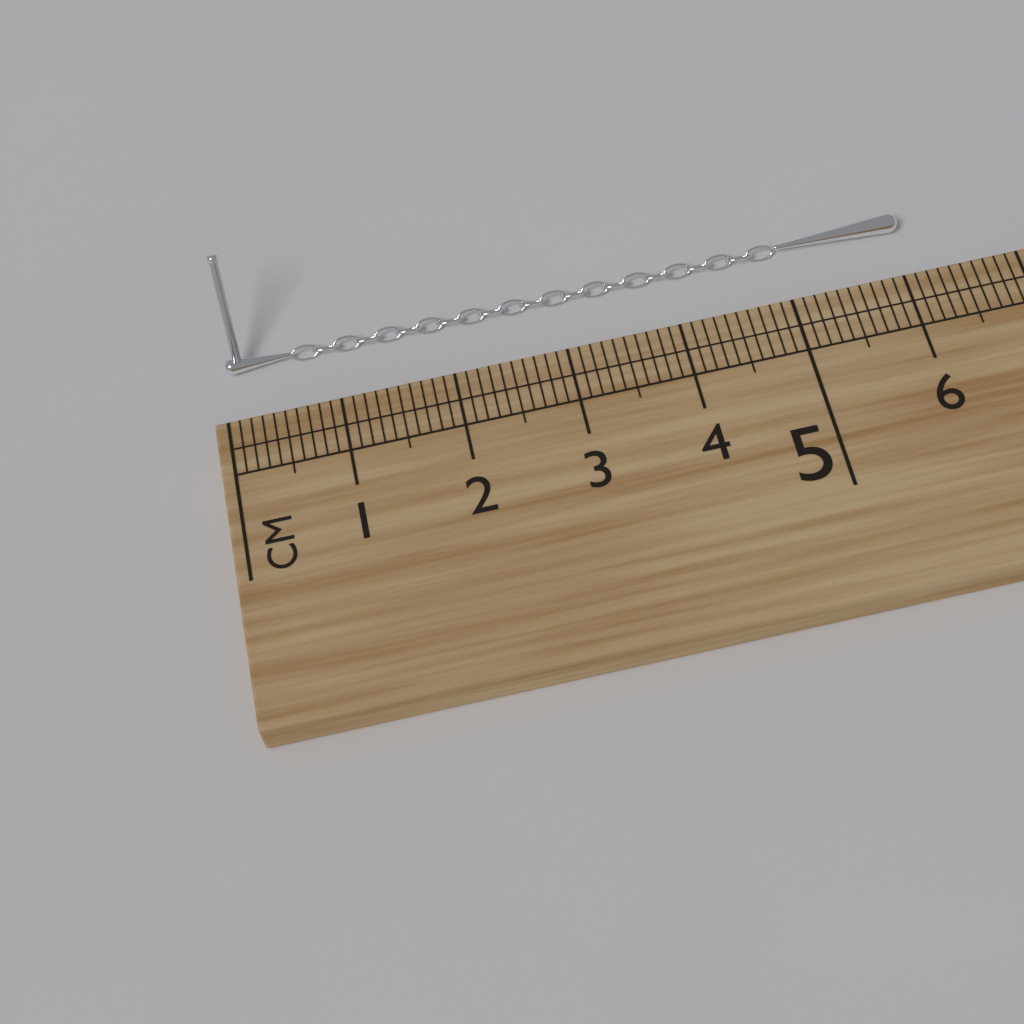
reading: 6.2 cm
